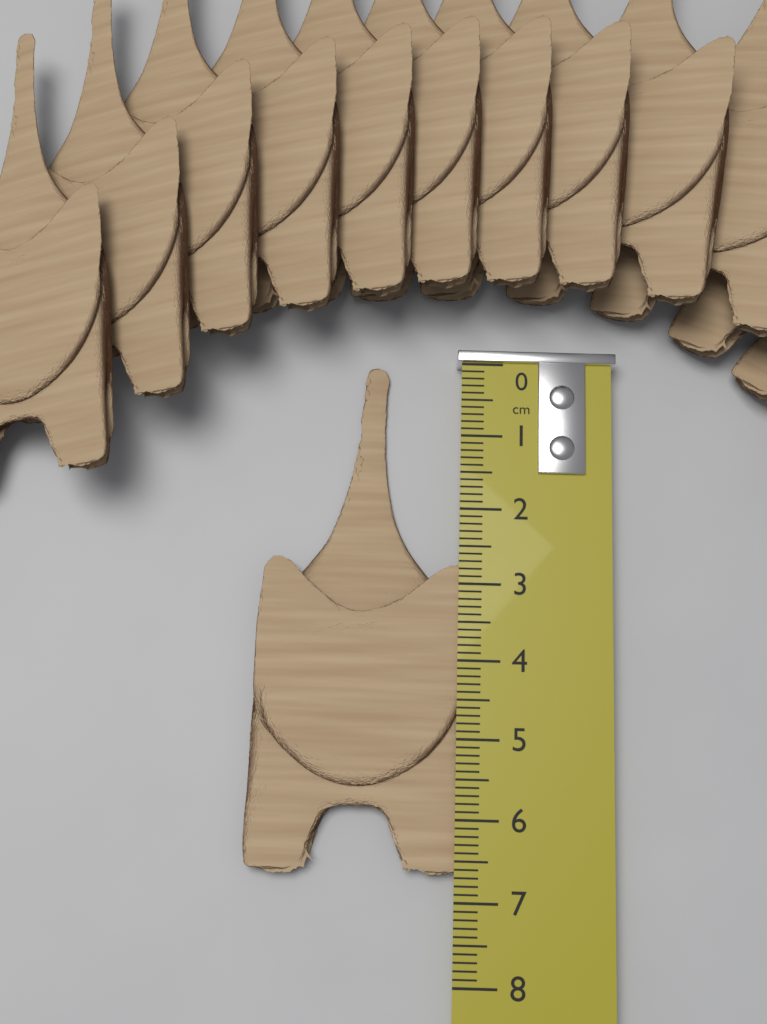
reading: 6.7 cm
